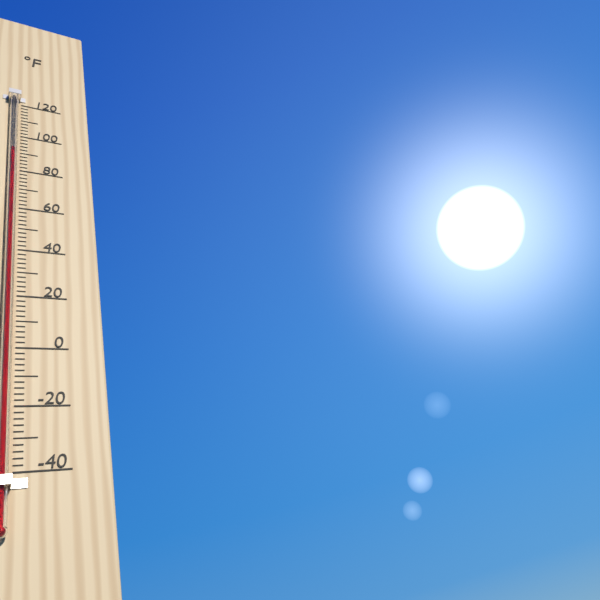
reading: 90 °F
